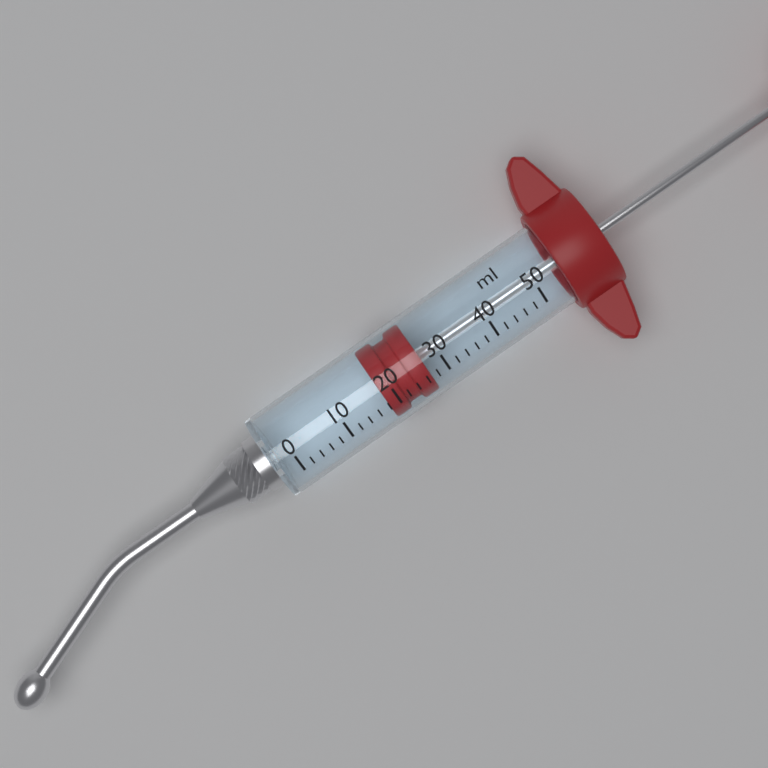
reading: 18 ml
